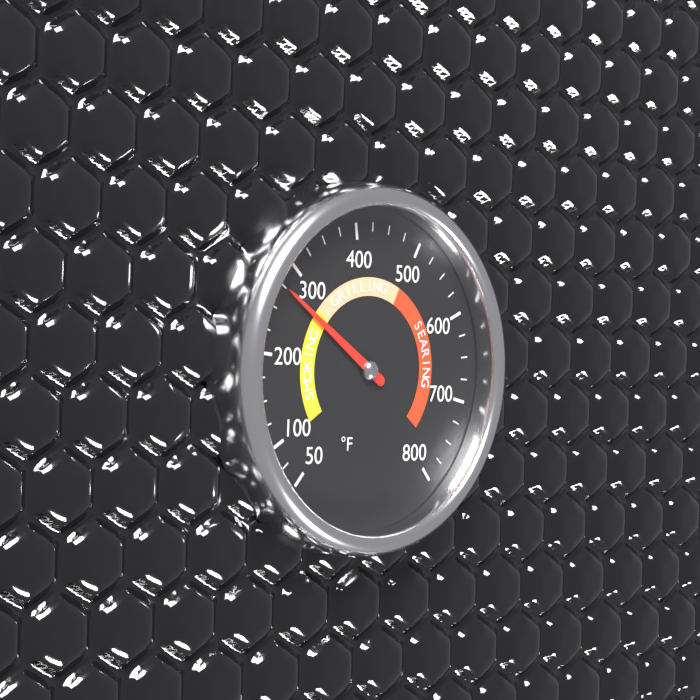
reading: 275 °F
